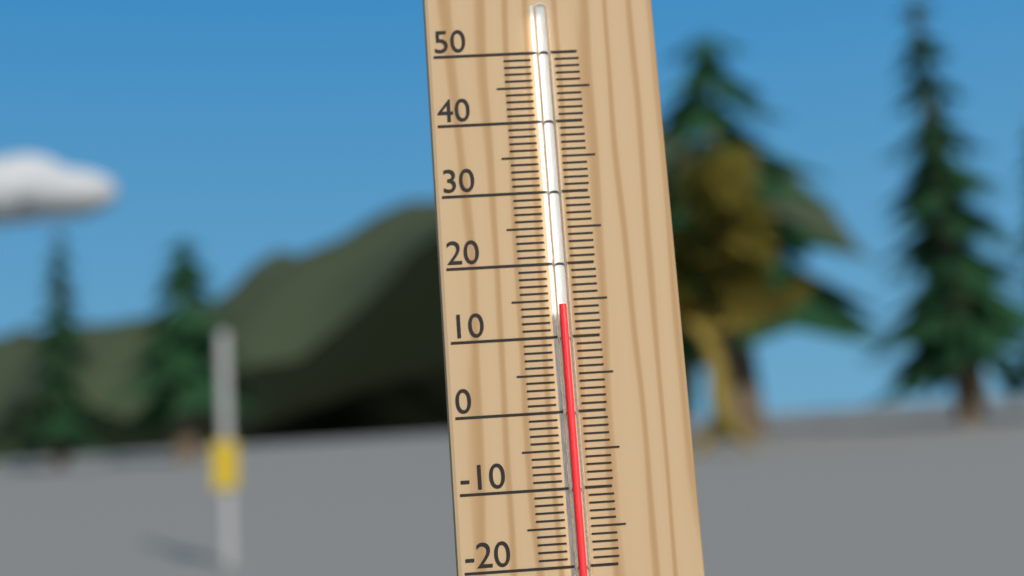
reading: 14 °C
